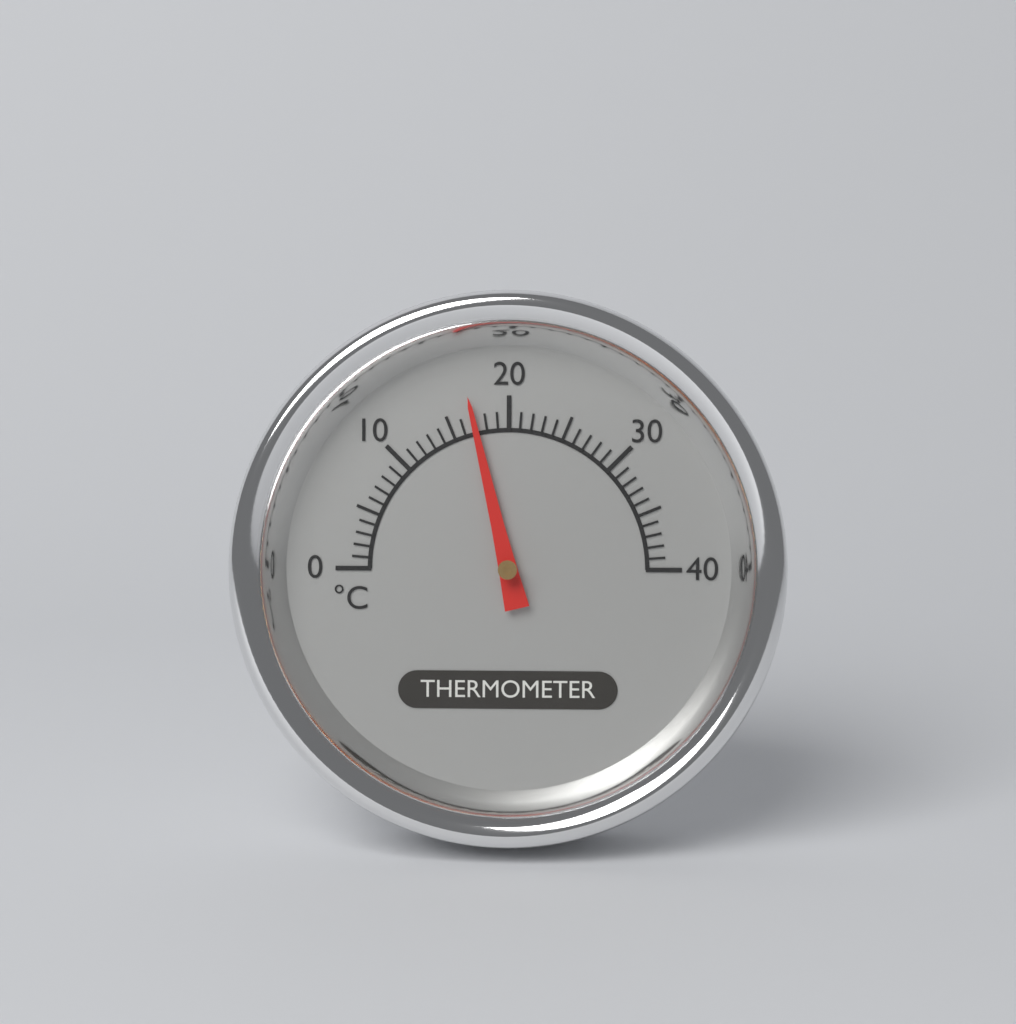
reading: 17 °C
